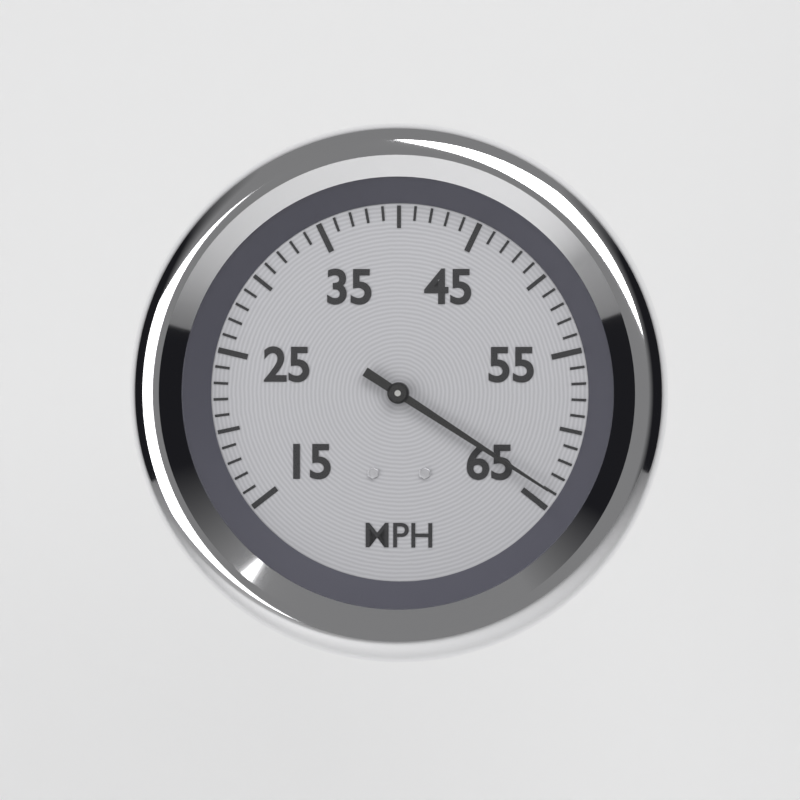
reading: 64 MPH
